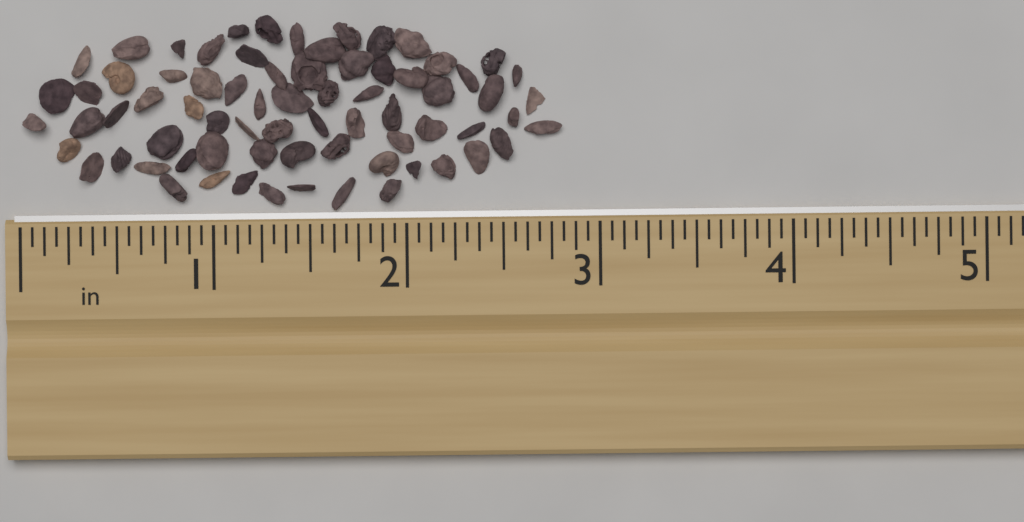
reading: 2.8125 in
